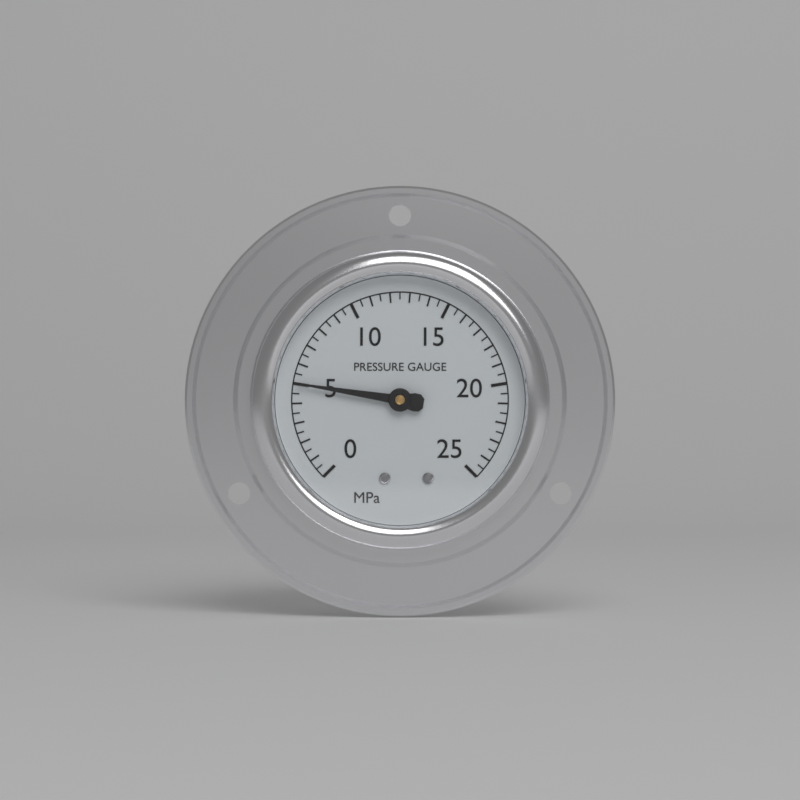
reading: 5.0 MPa
